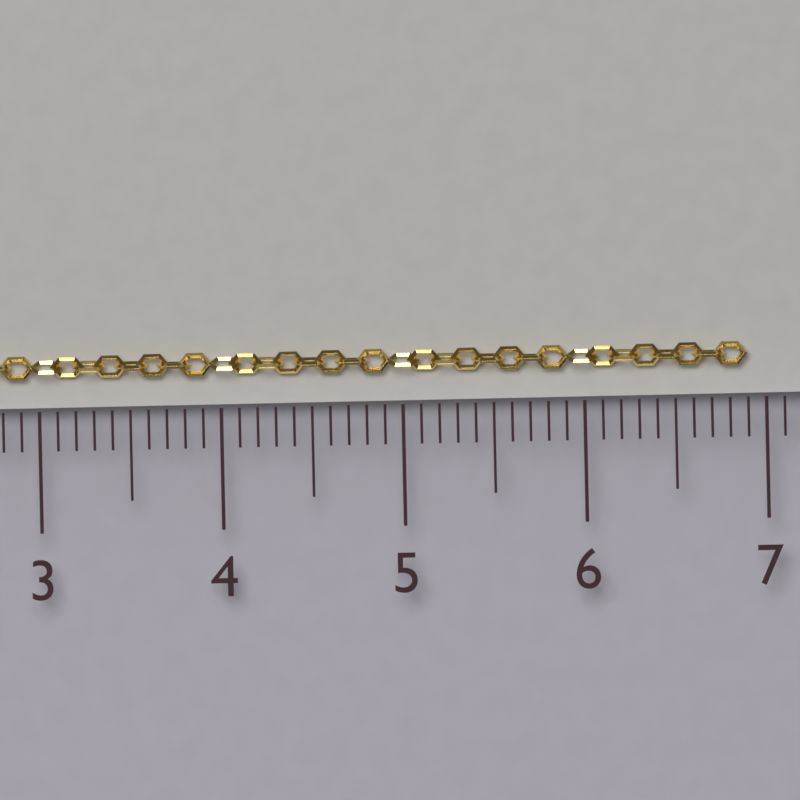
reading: 6.9 cm
